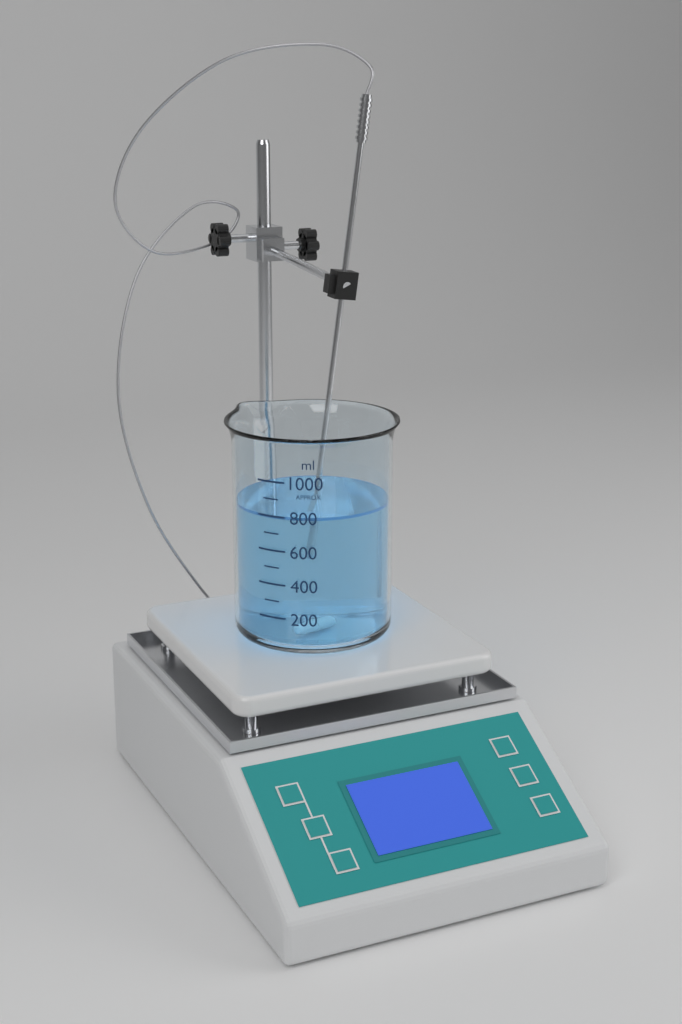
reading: 800 ml
